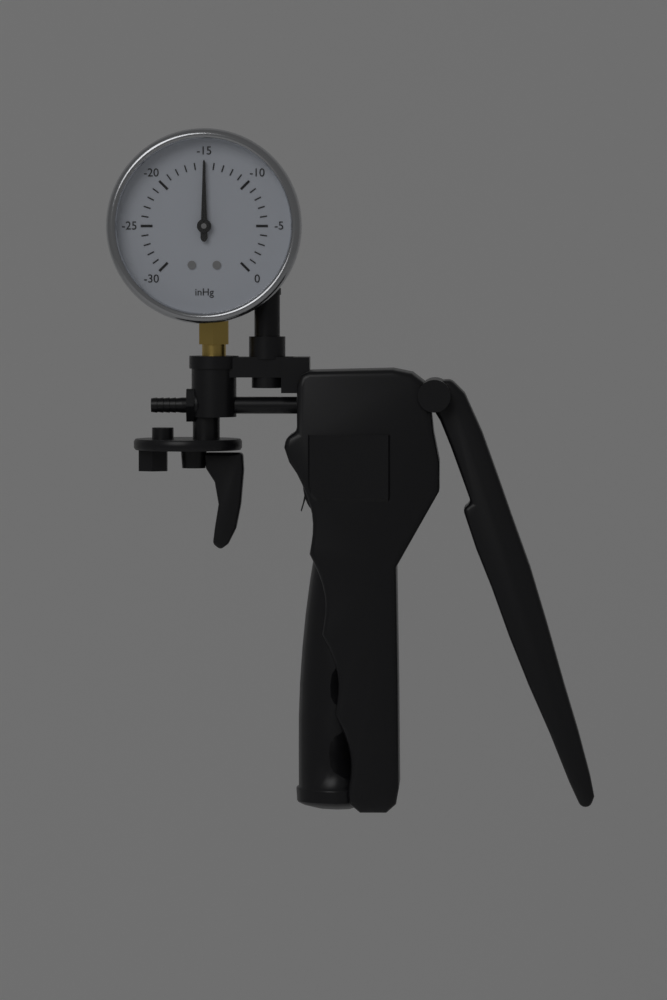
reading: -15 inHg
